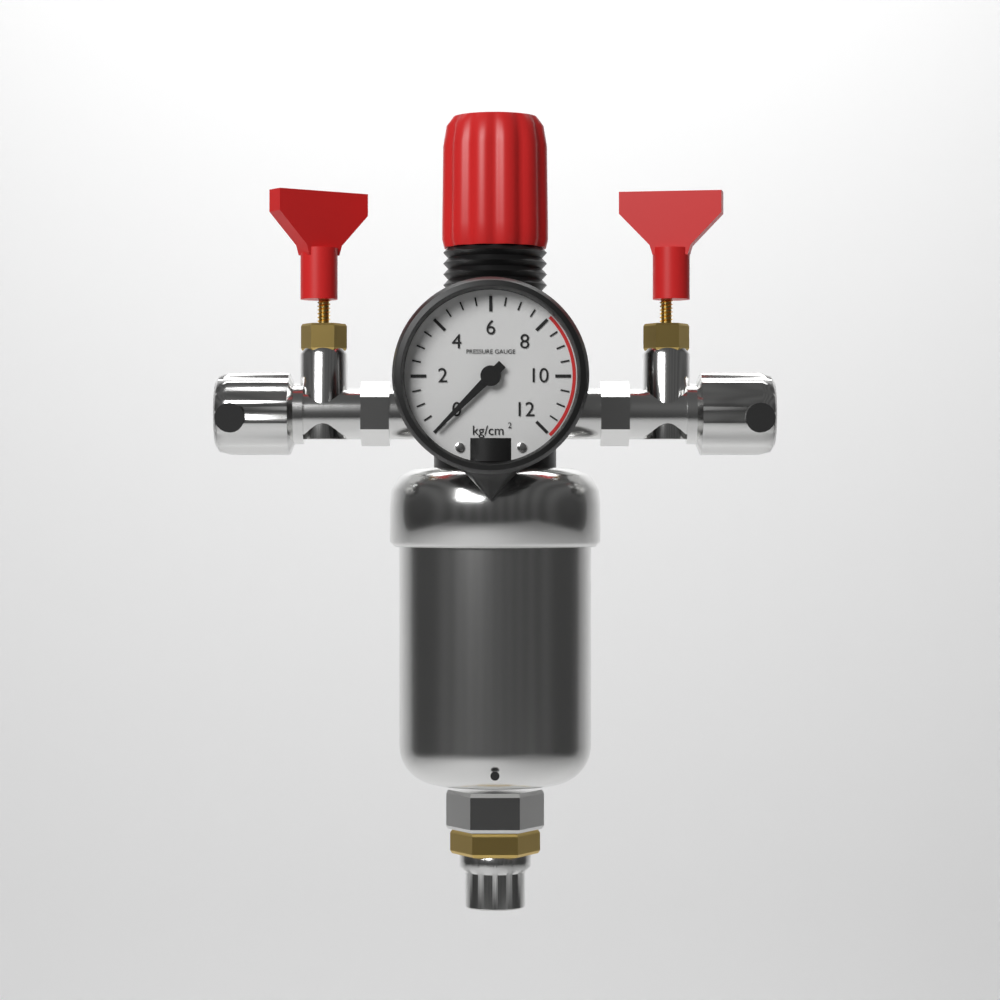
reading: 0.0 kg/cm²
